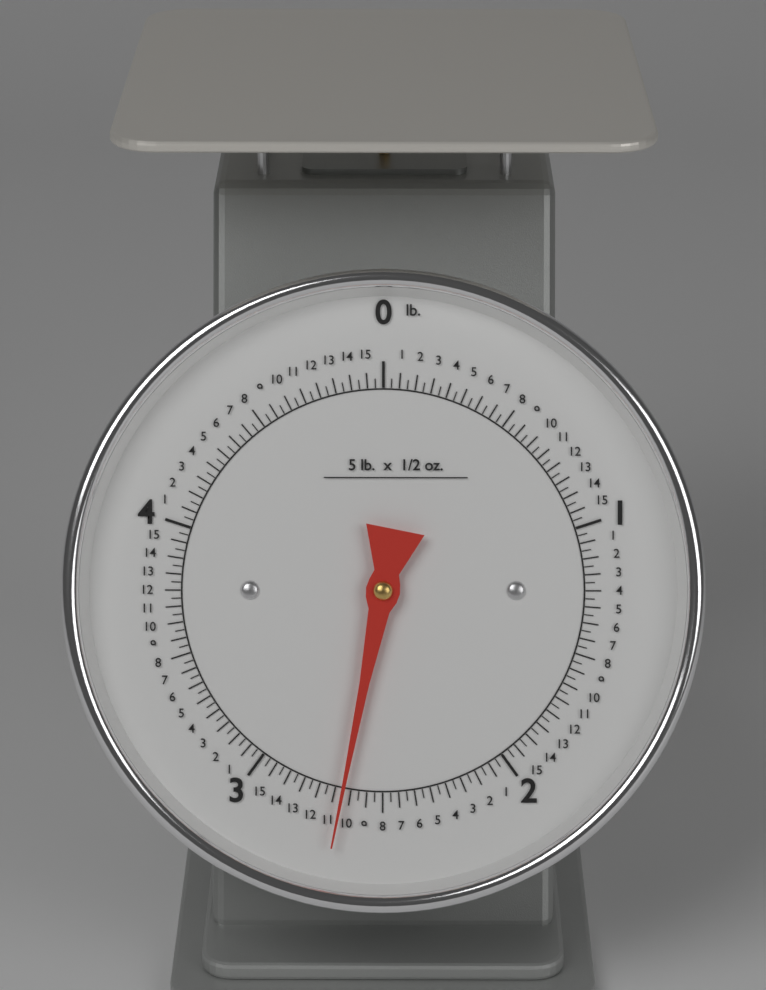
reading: 2.65625 lb
